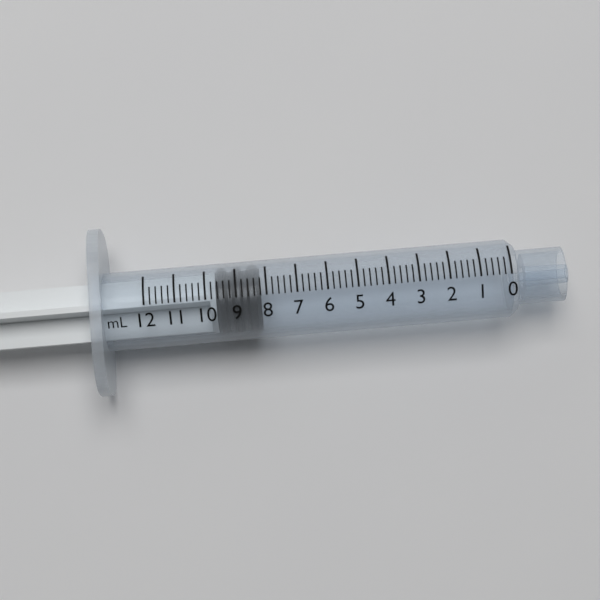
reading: 8.2 mL
